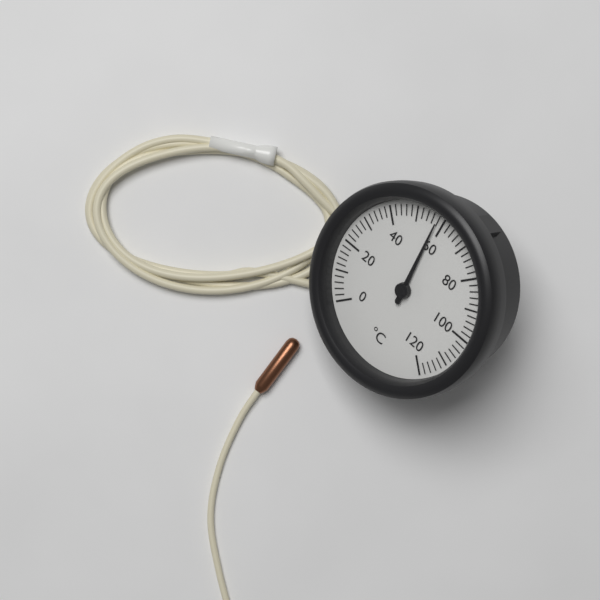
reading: 58 °C
